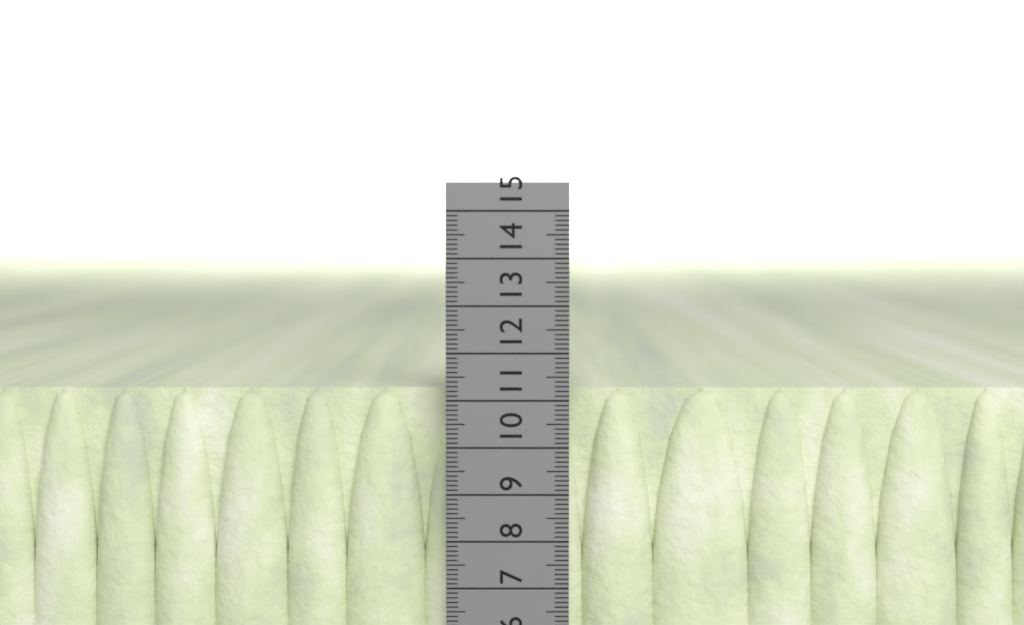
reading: 11.2 cm
